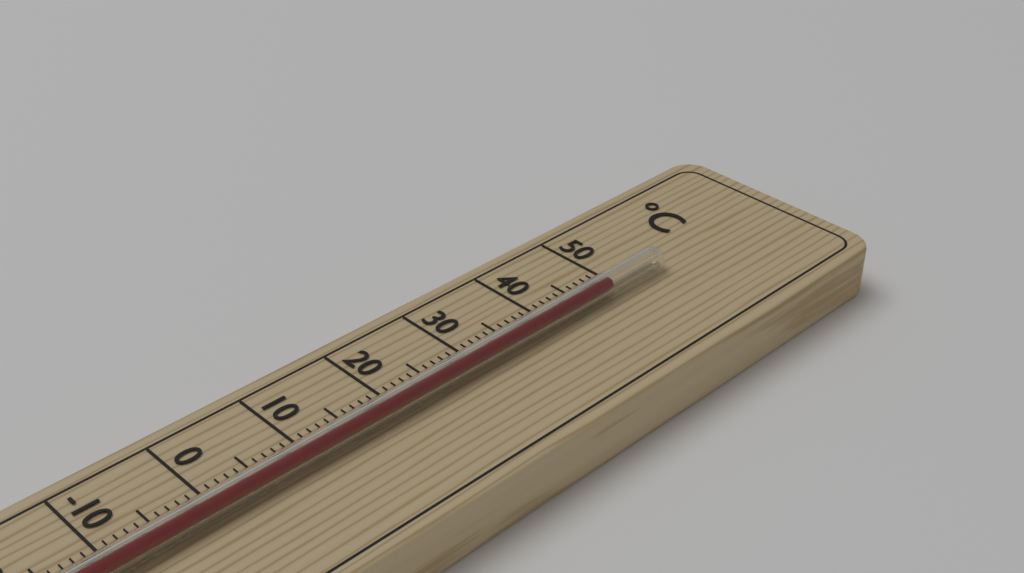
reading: 48 °C
